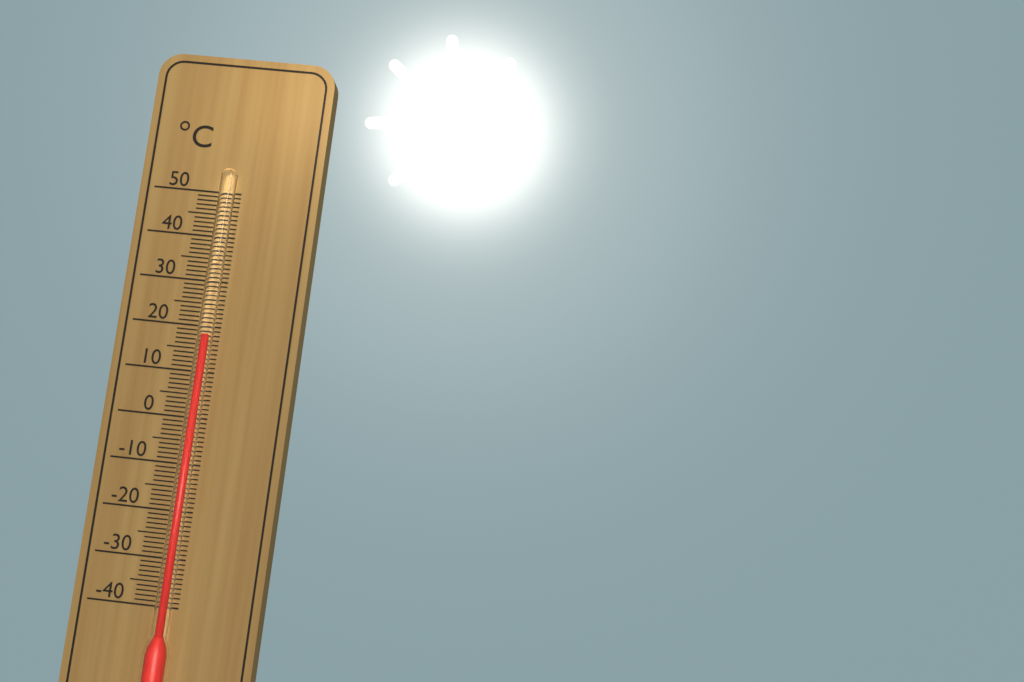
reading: 18 °C
